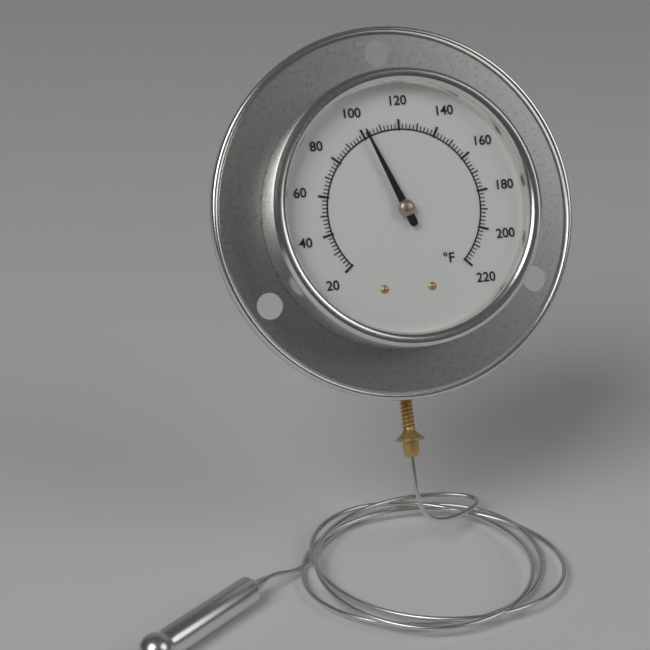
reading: 102 °F
